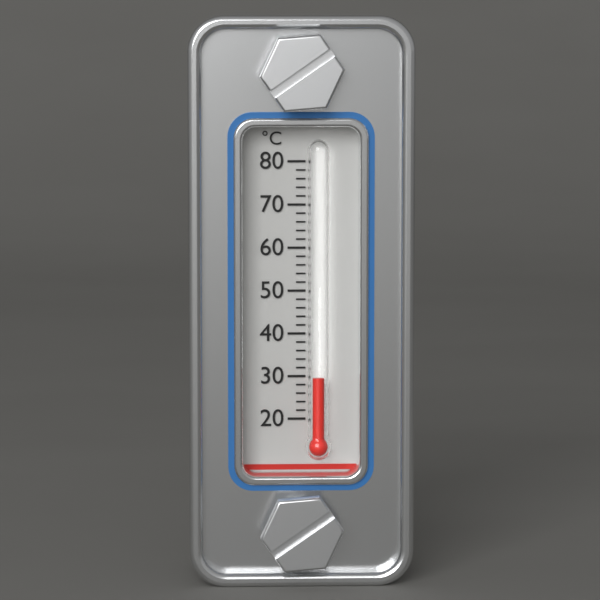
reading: 30 °C
